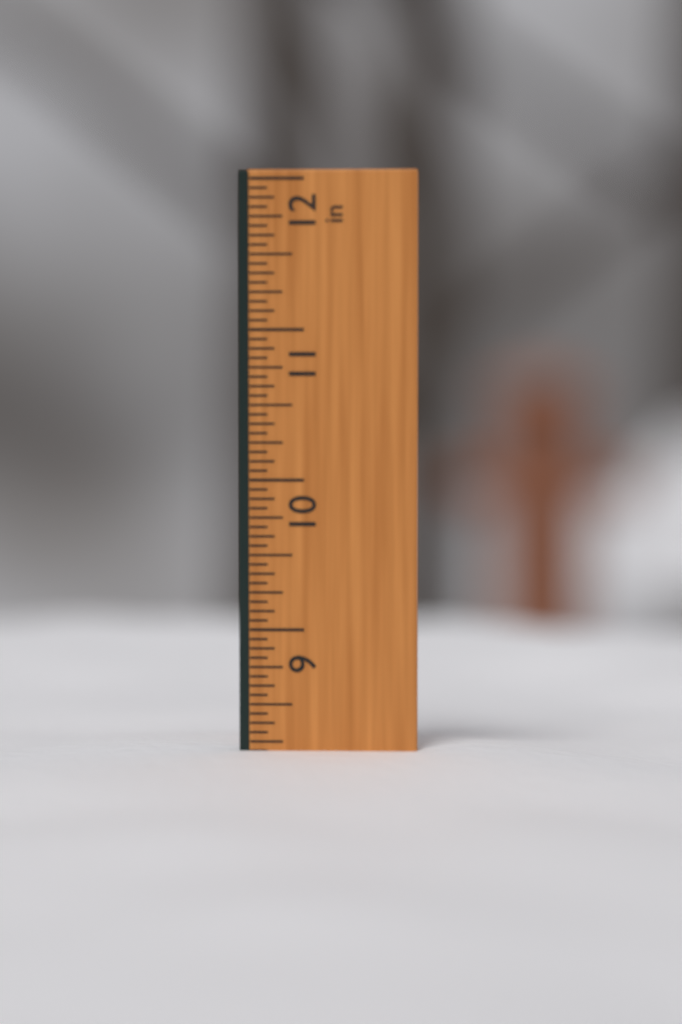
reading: 8.1875 in
